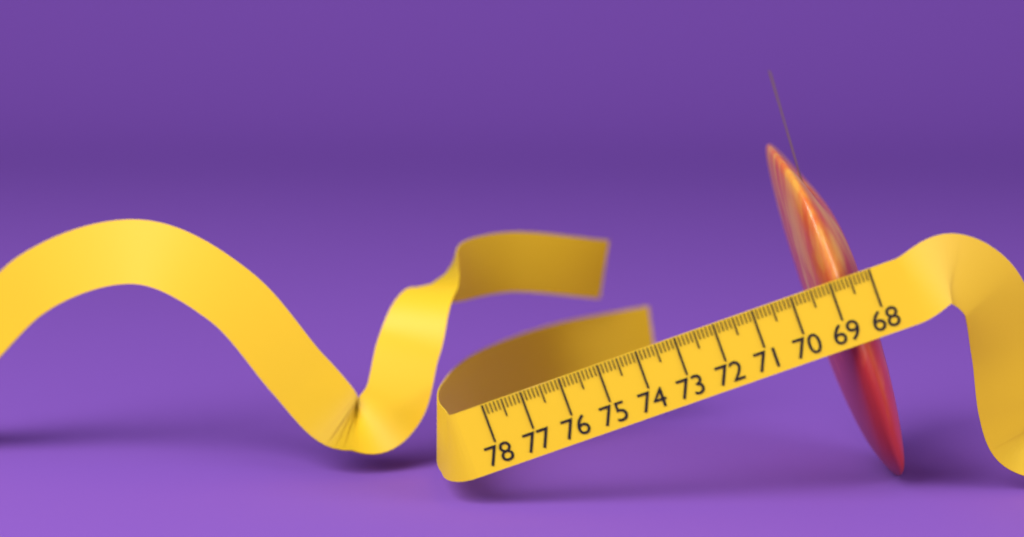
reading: 69.5 cm
